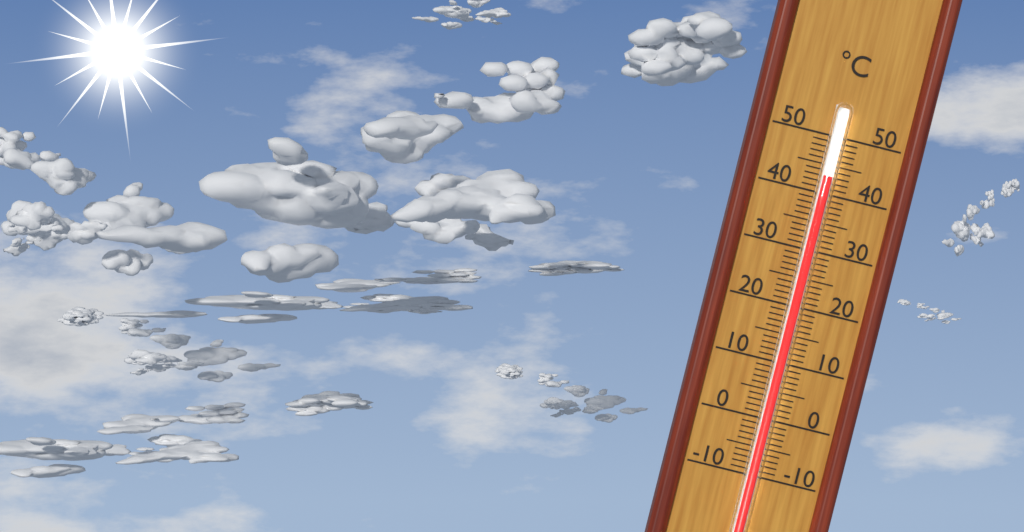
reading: 43 °C
